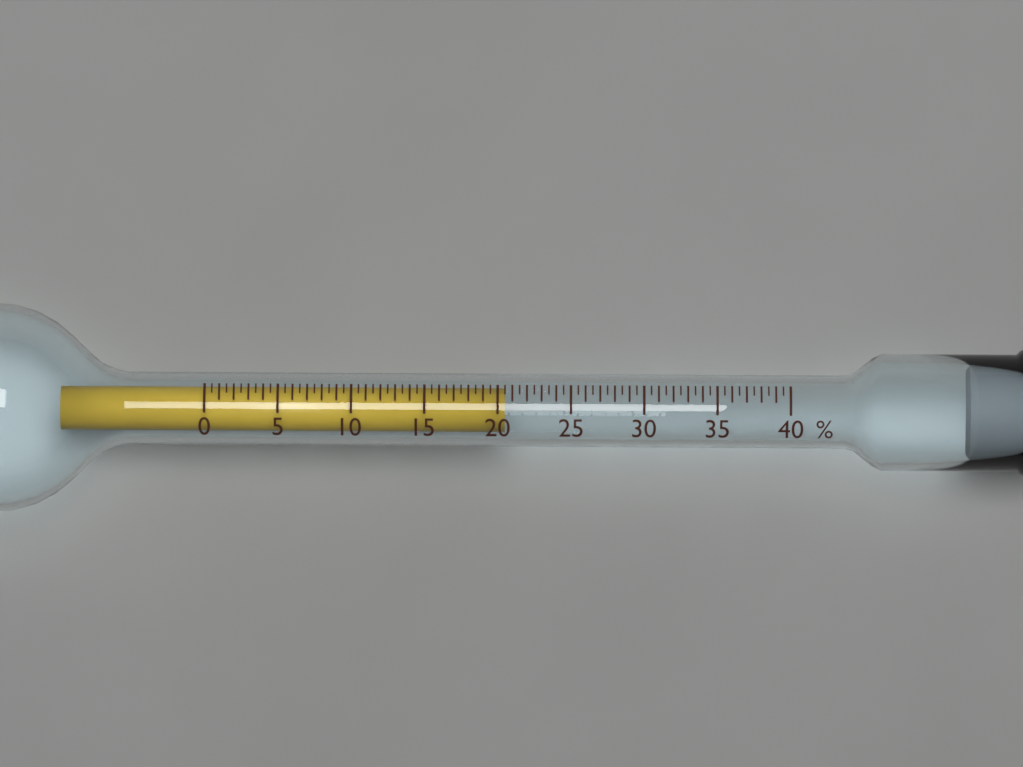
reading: 20.5 %
